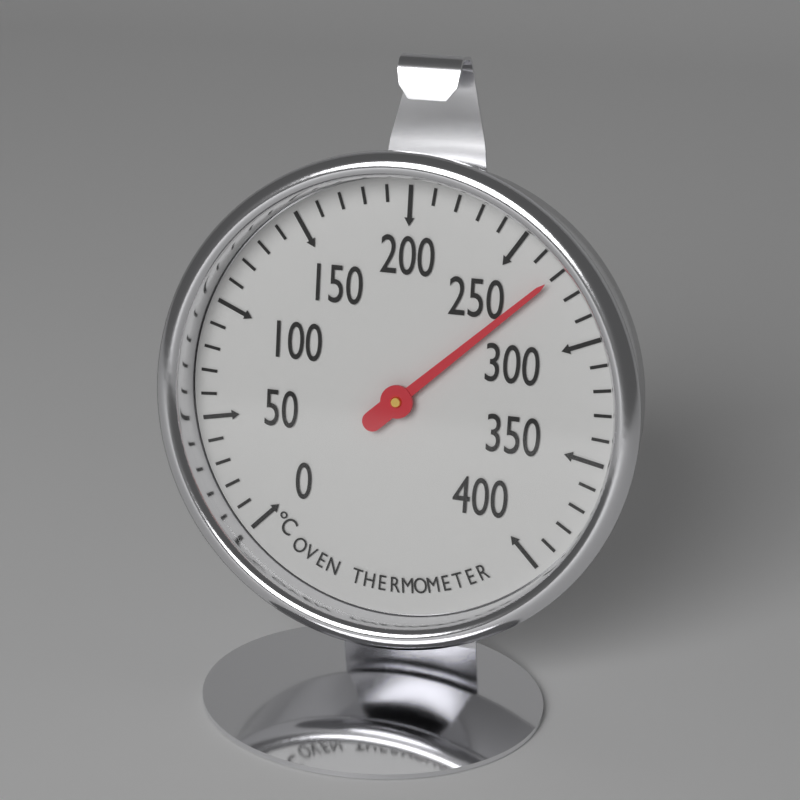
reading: 270 °C
